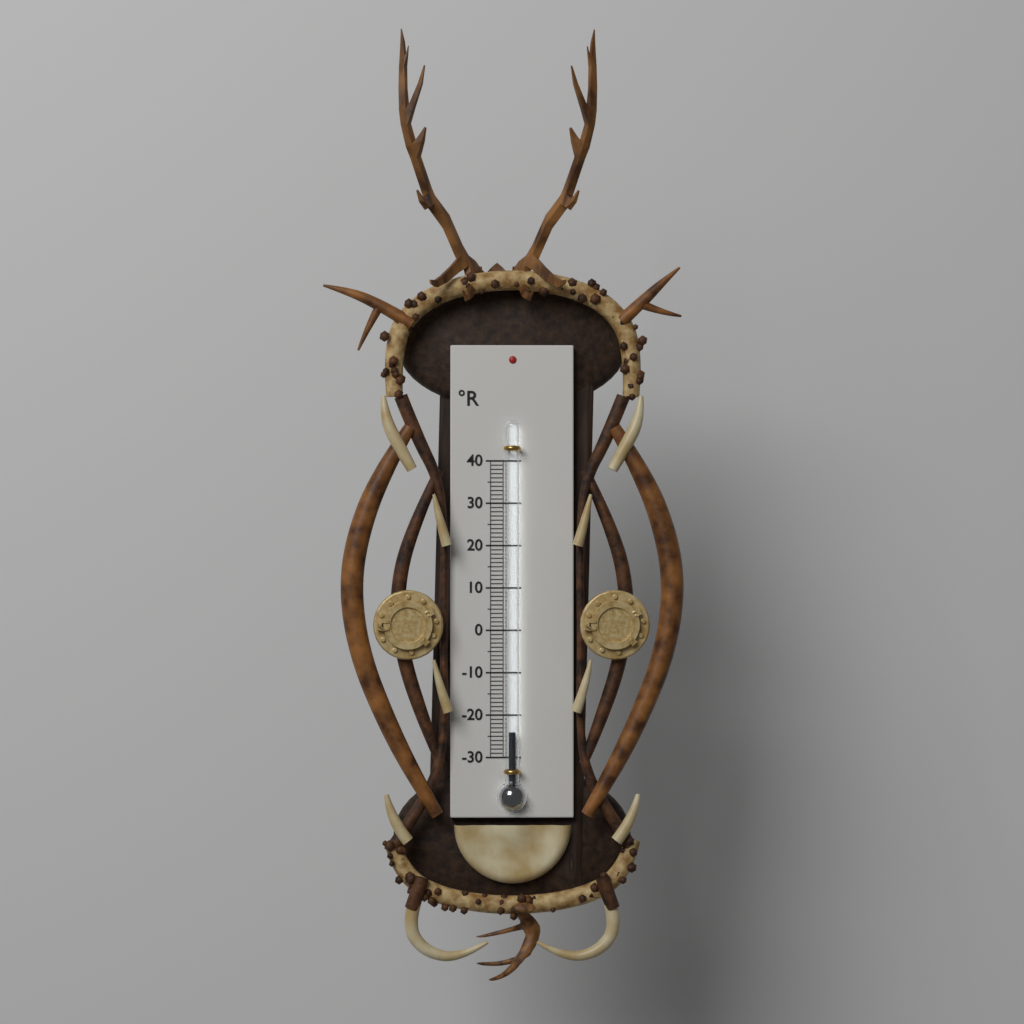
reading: -24 °R
